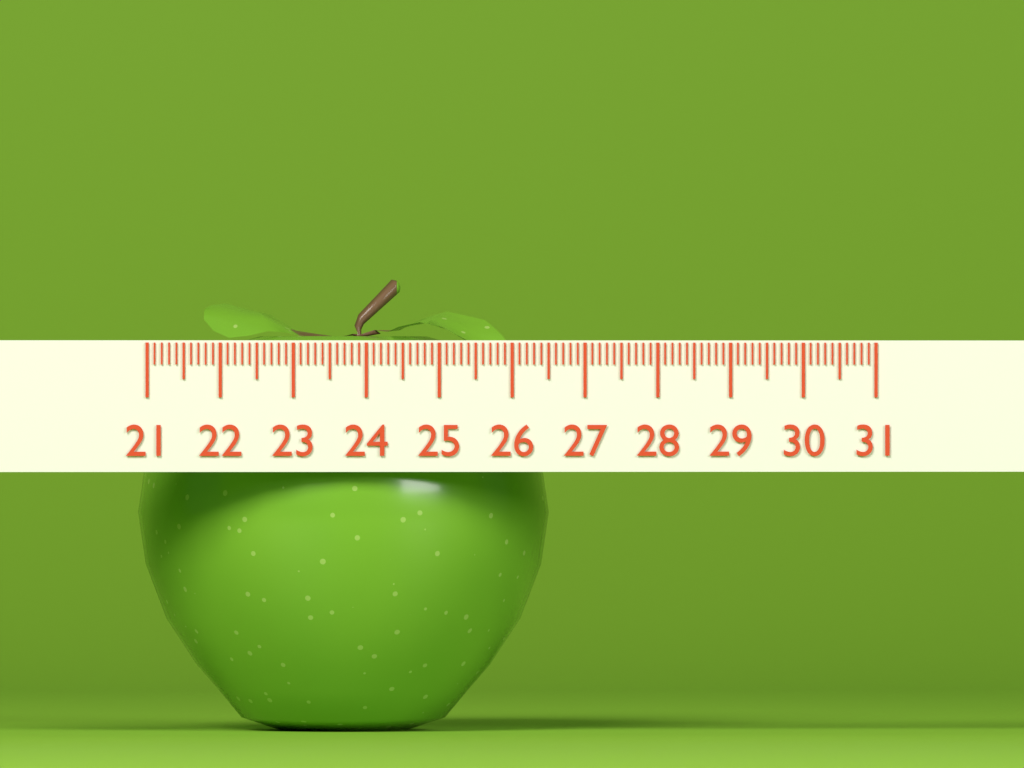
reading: 26.7 (no unit)
